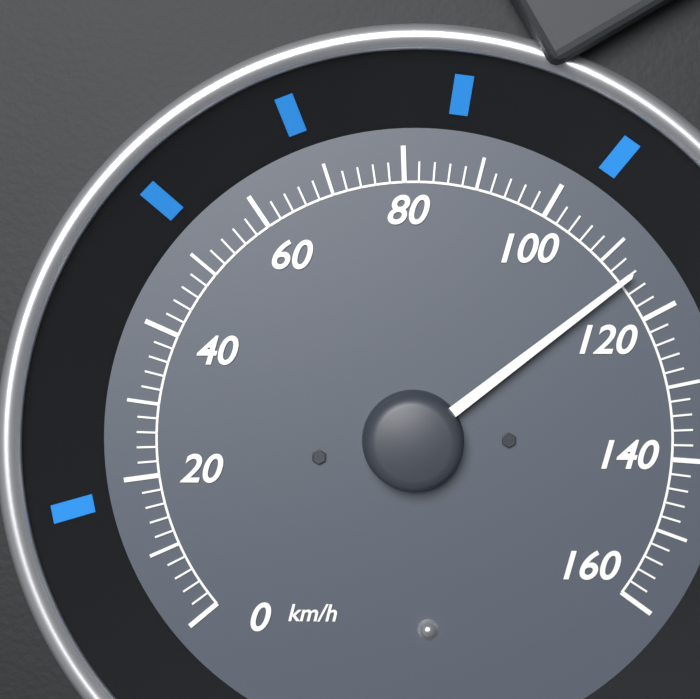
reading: 114 km/h
